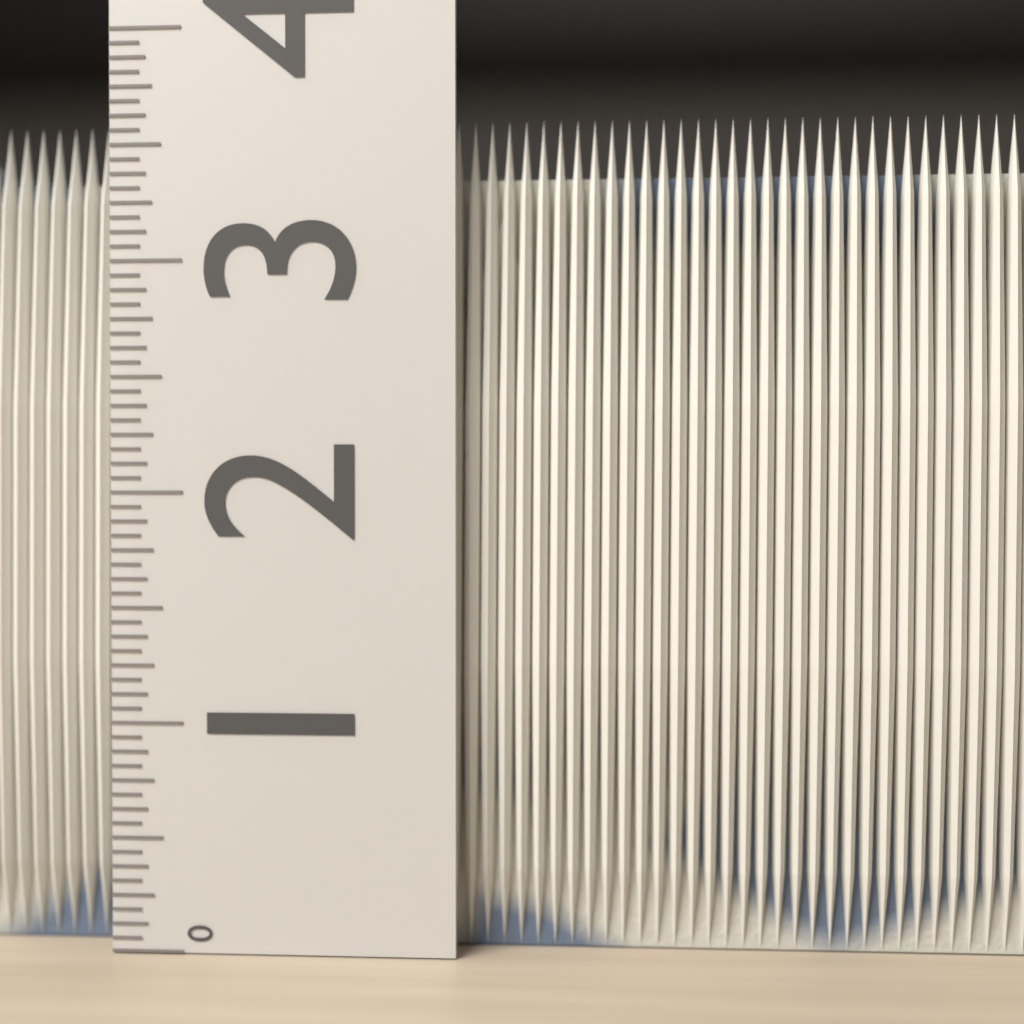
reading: 3.6250 (no unit)
